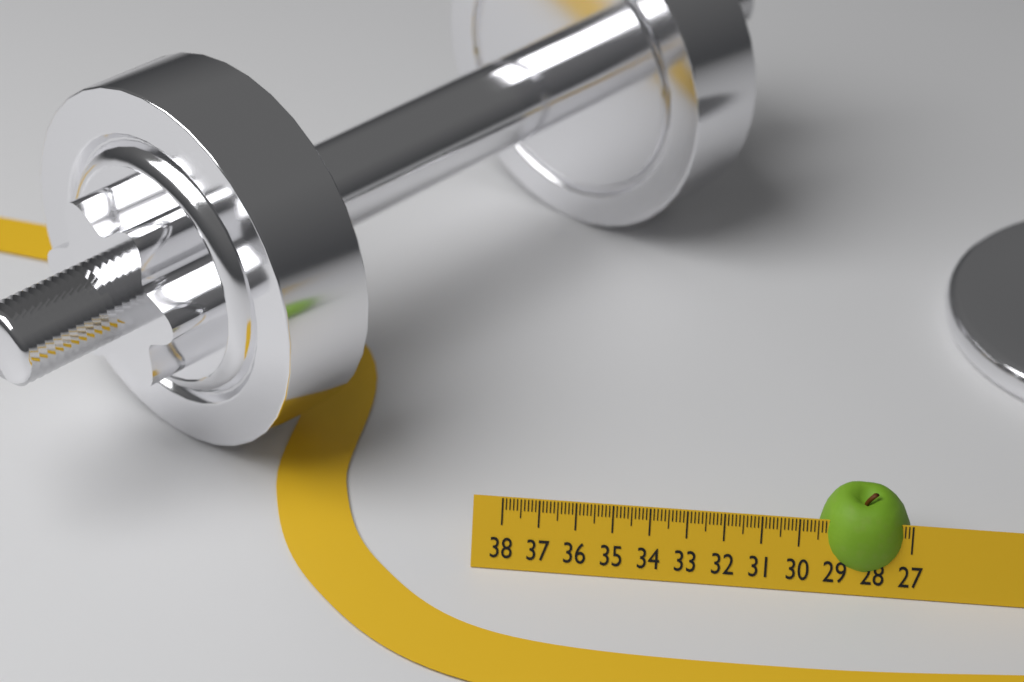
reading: 29.5 (no unit)
